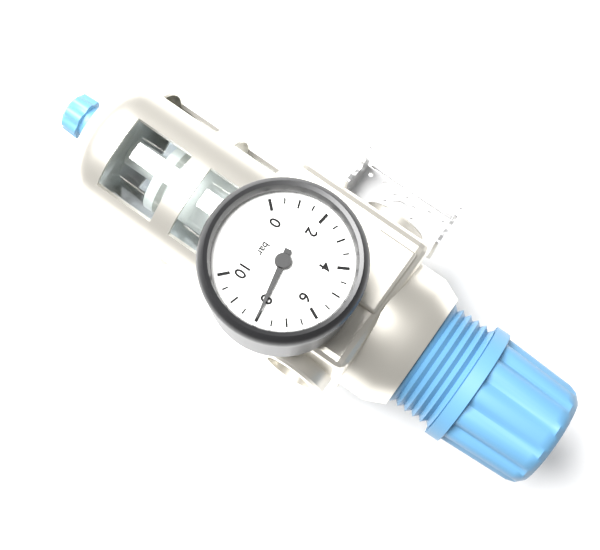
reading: 8.0 bar
